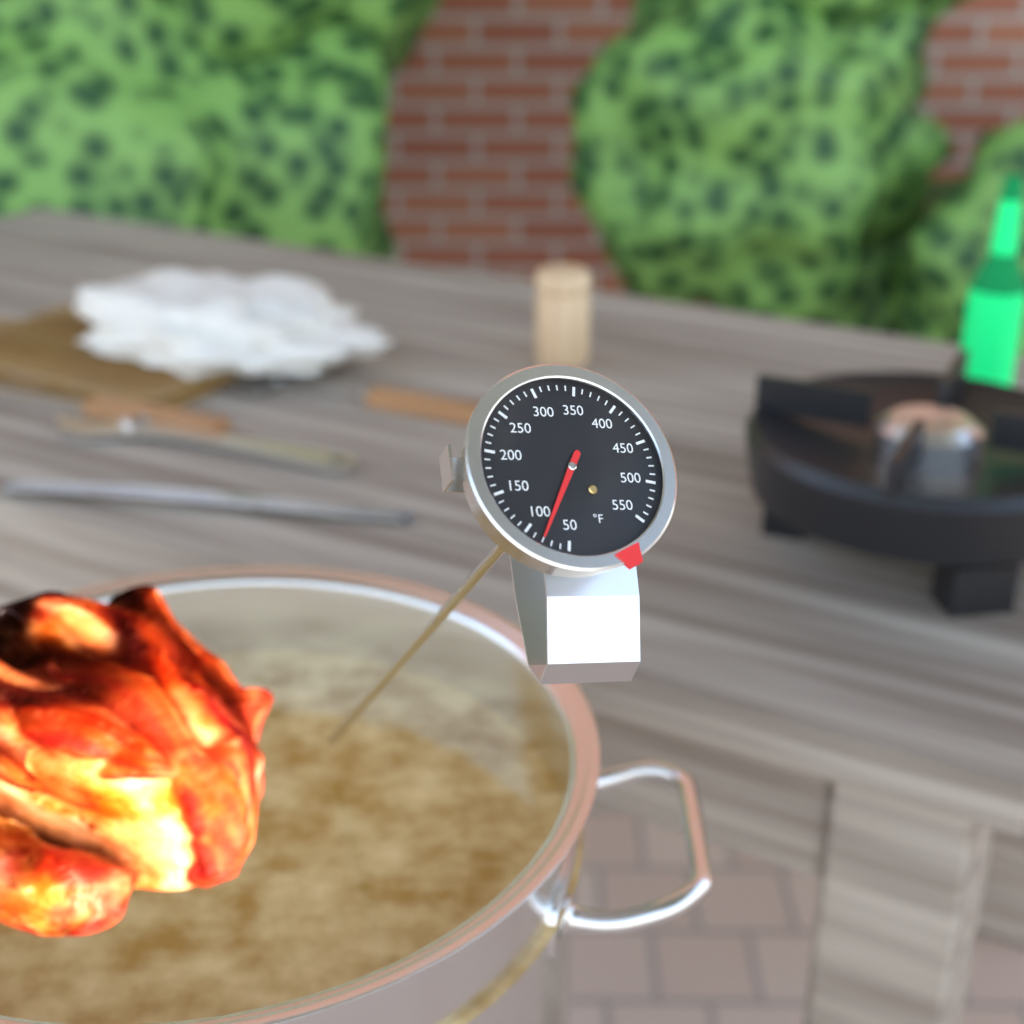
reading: 80 °F
